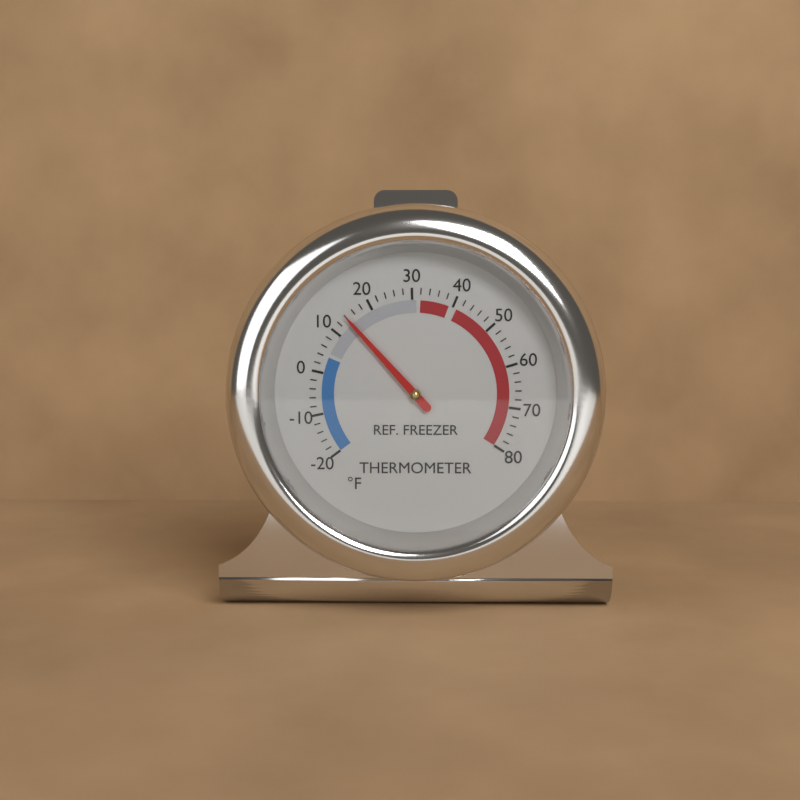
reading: 14 °F
